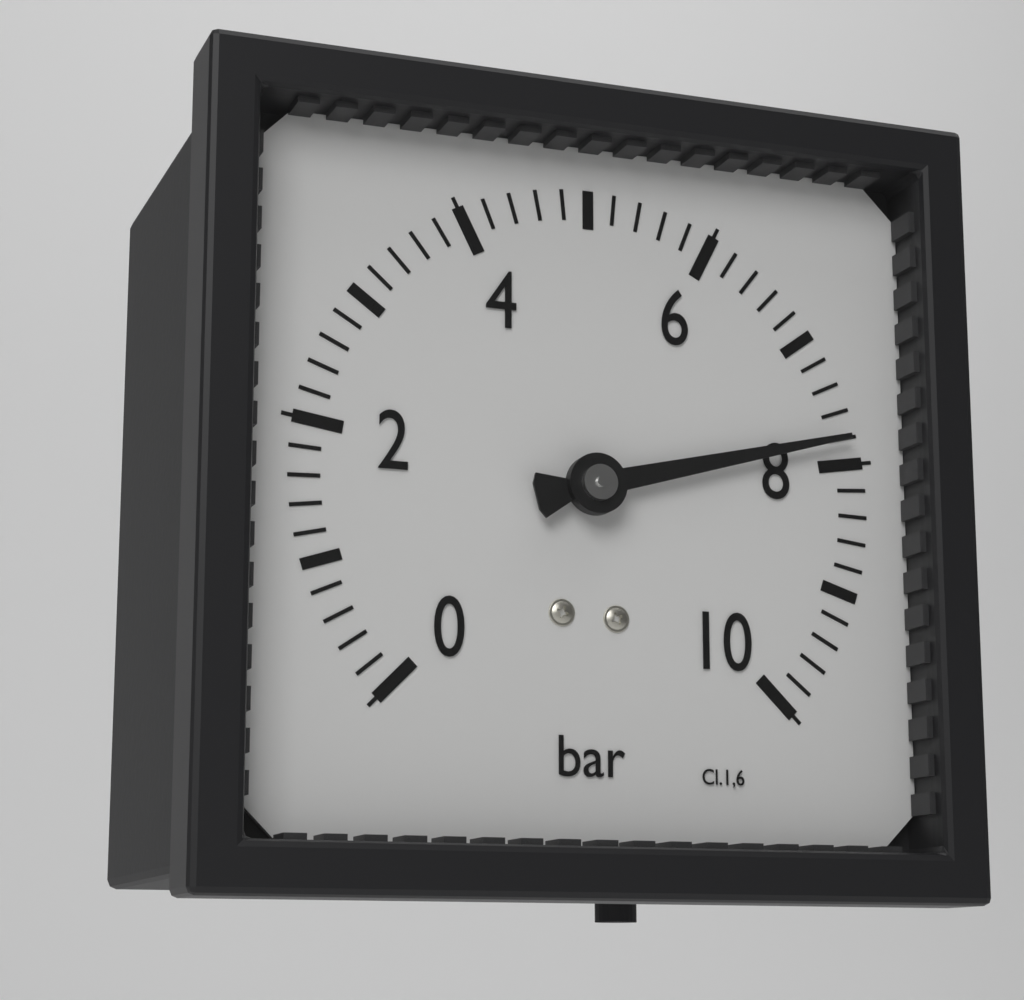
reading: 7.8 bar
